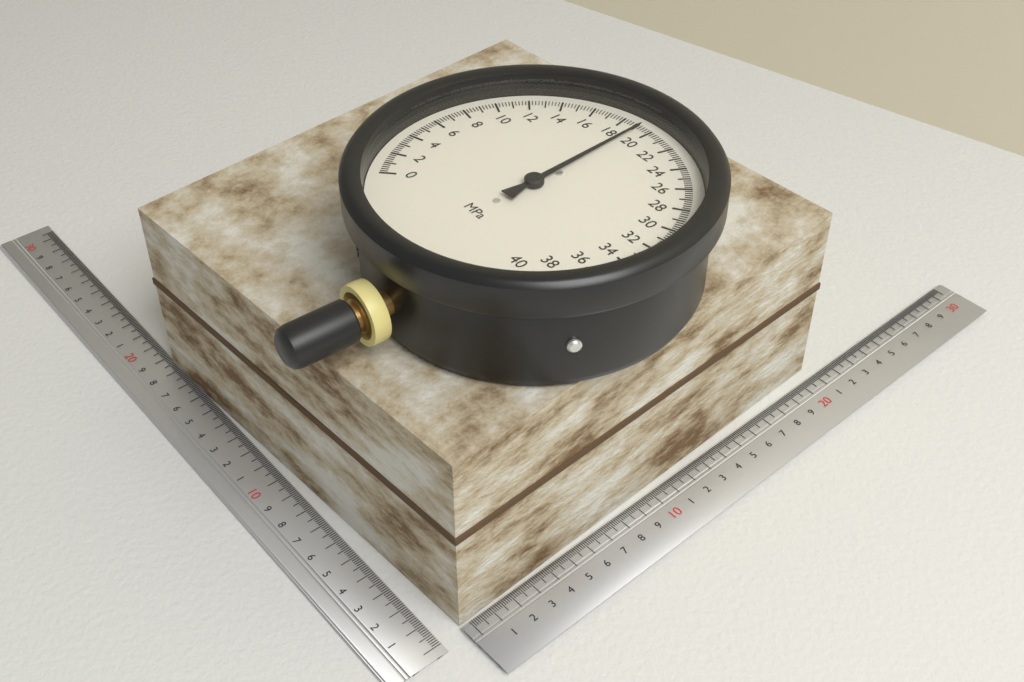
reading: 19.2 MPa
